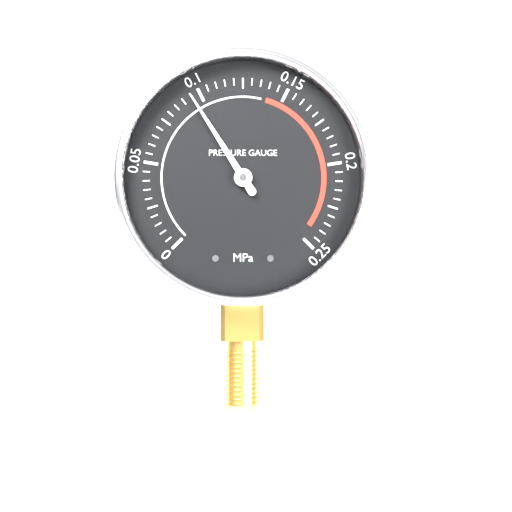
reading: 0.095 MPa
